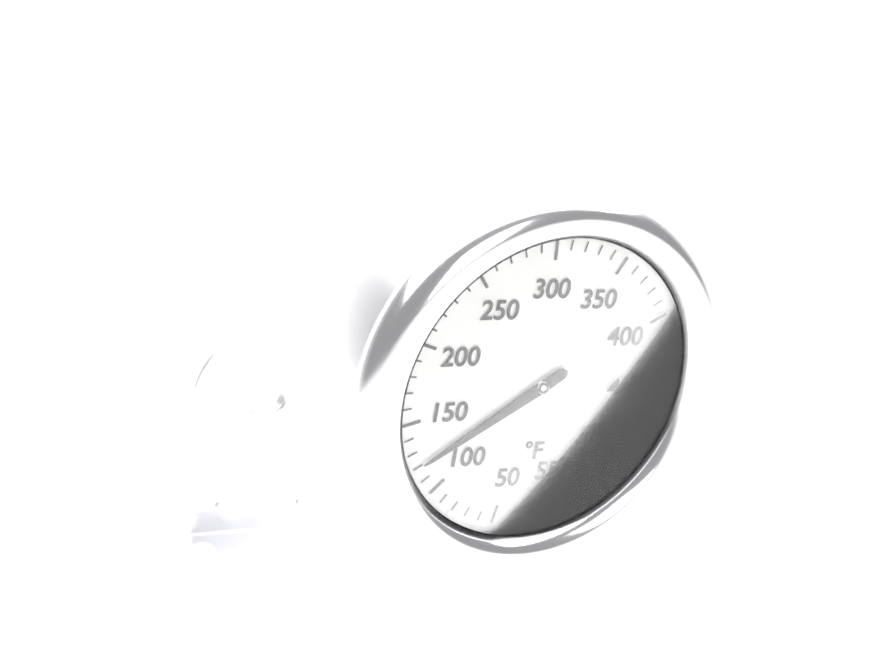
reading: 120 °F
